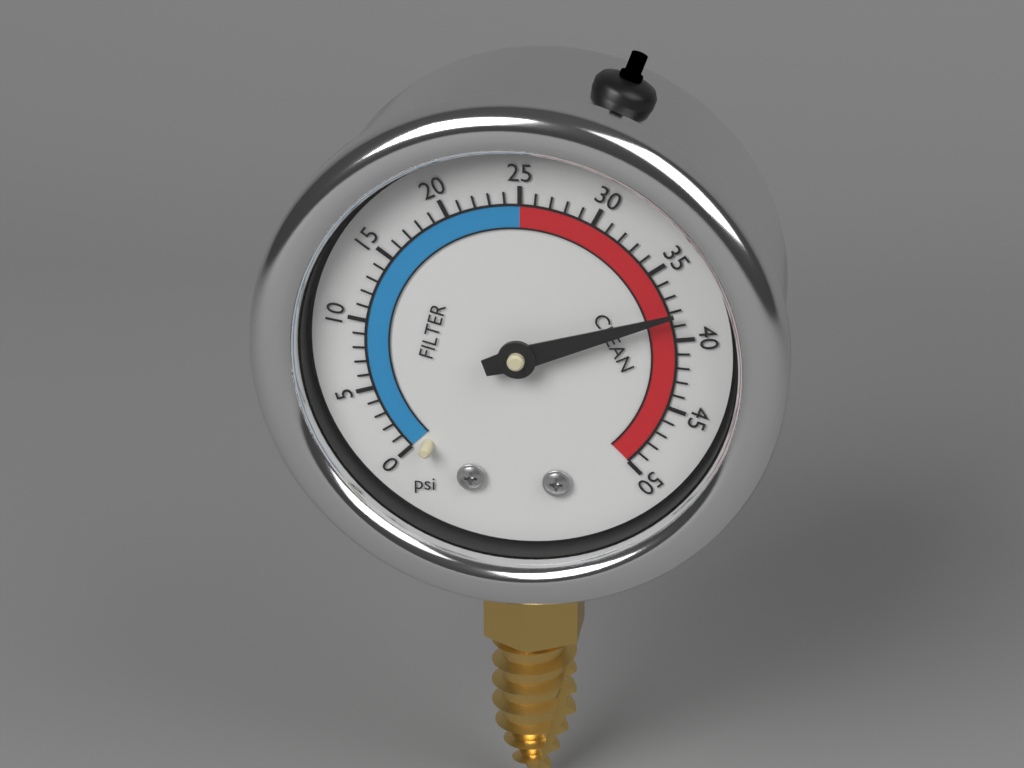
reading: 38 psi
